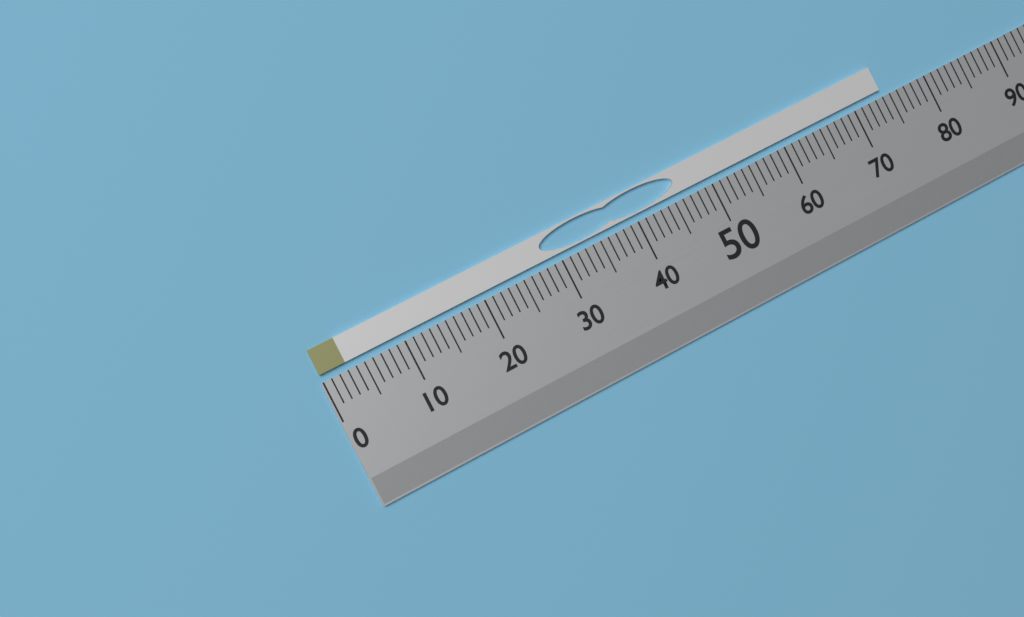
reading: 74 (no unit)
